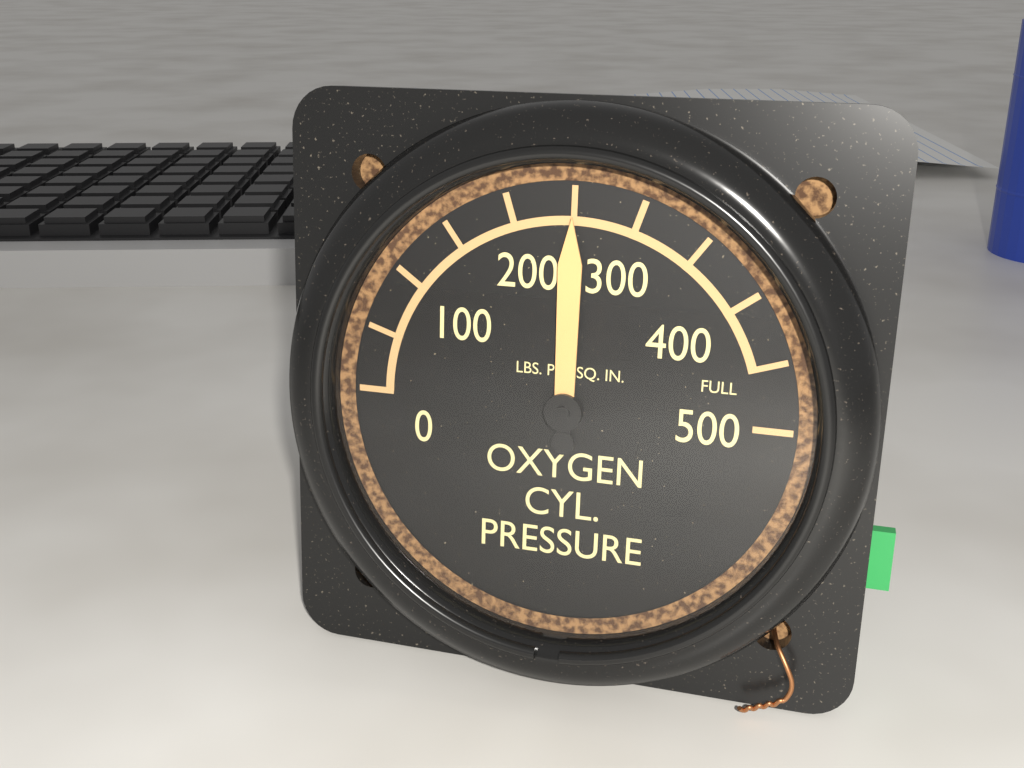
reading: 250 psi
